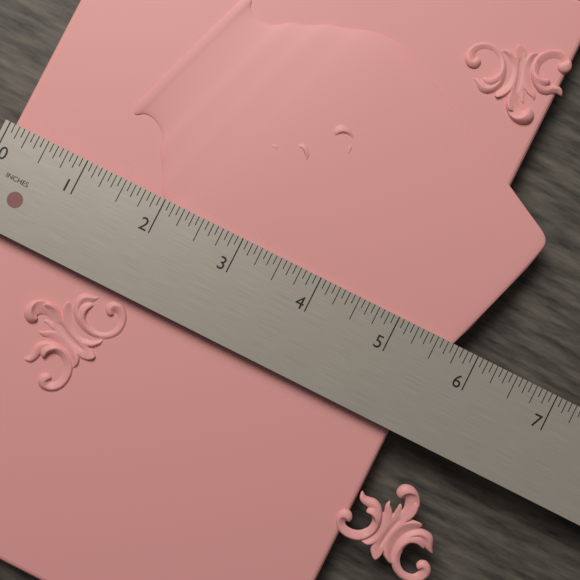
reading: 5.5000 in
